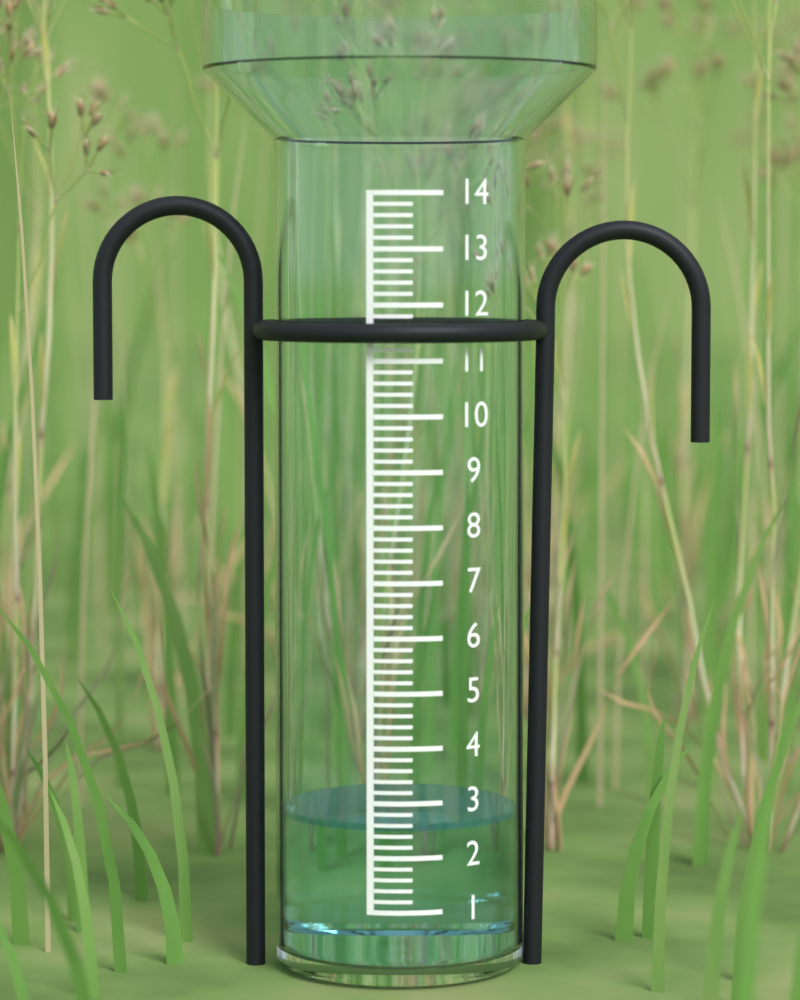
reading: 2.6 (no unit)
